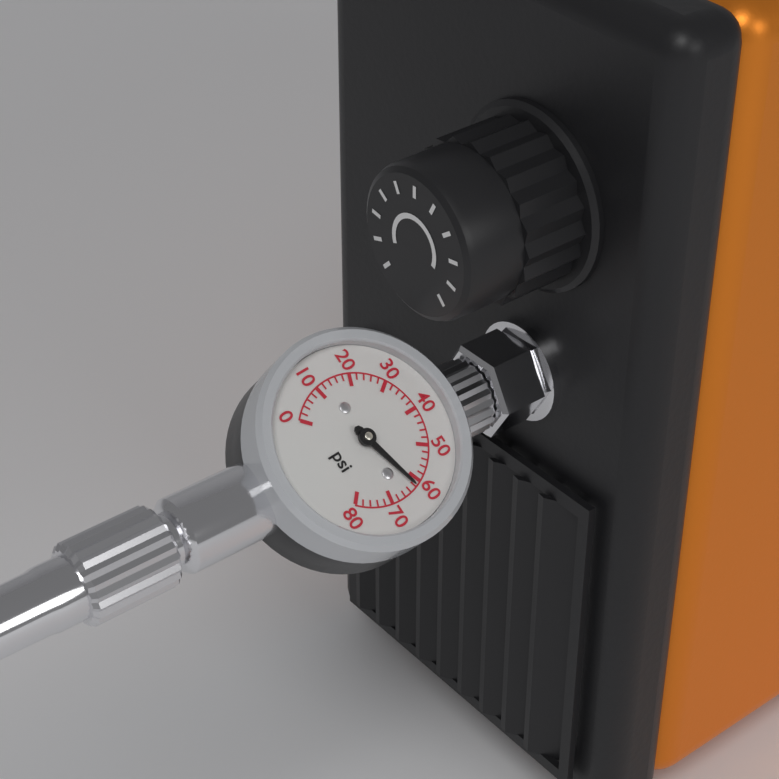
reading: 62 psi
